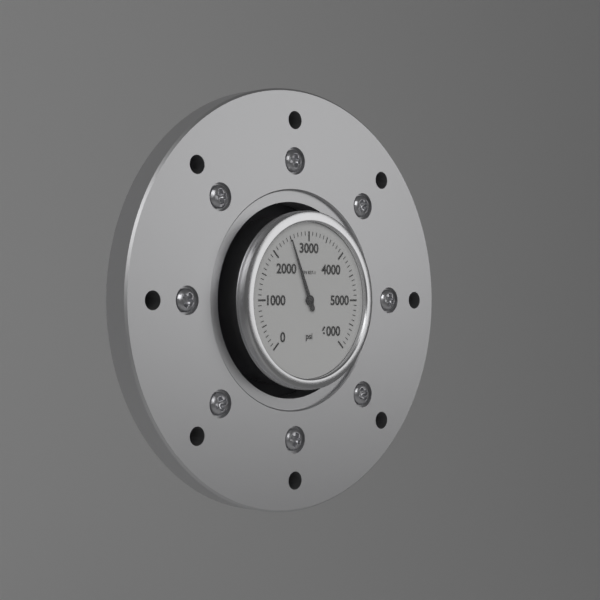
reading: 2500 psi
